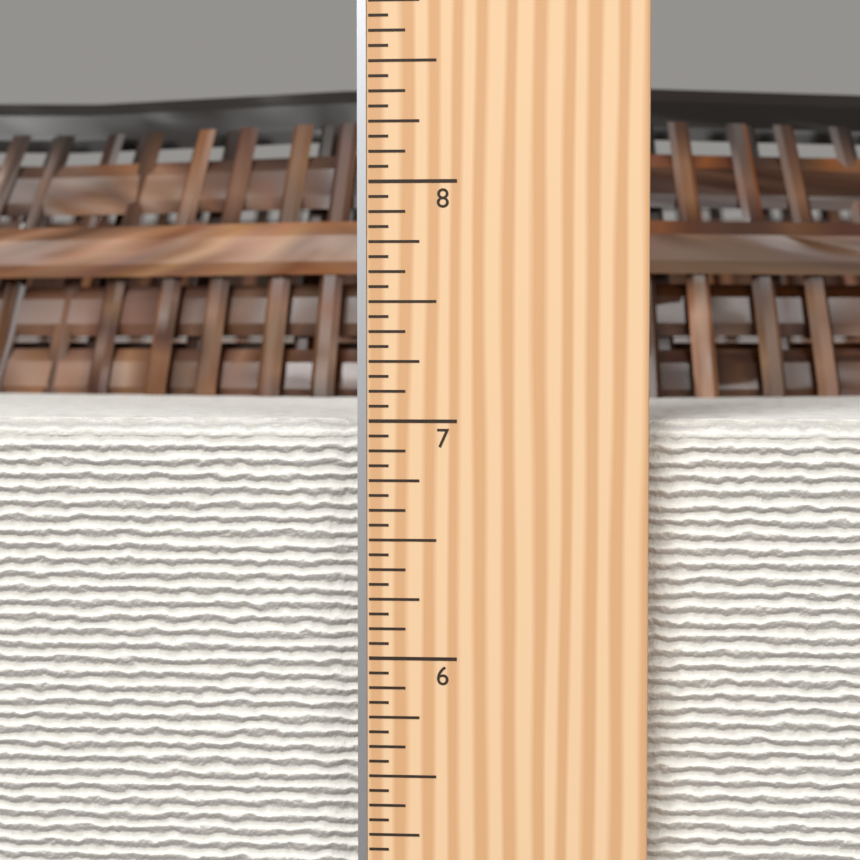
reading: 7.0000 in
